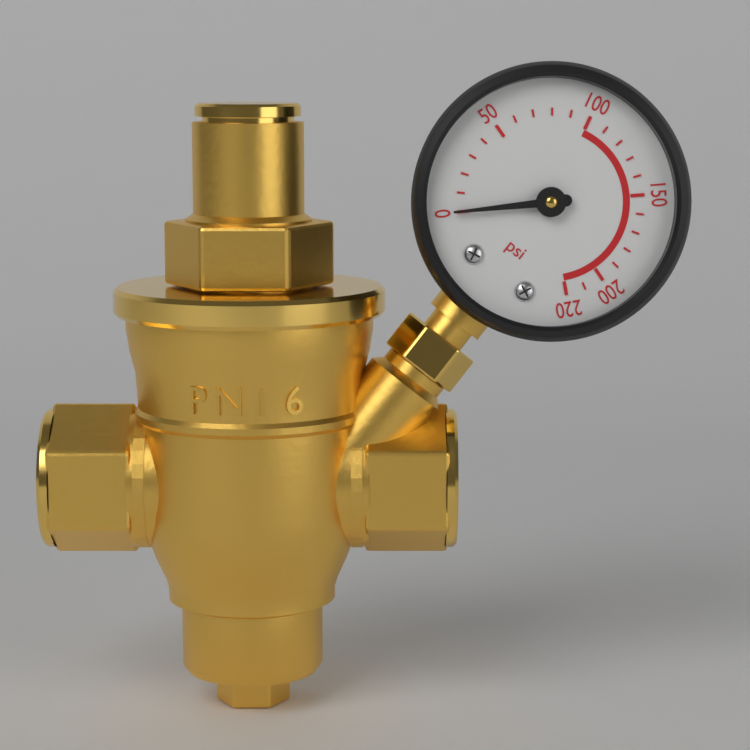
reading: 0 psi
